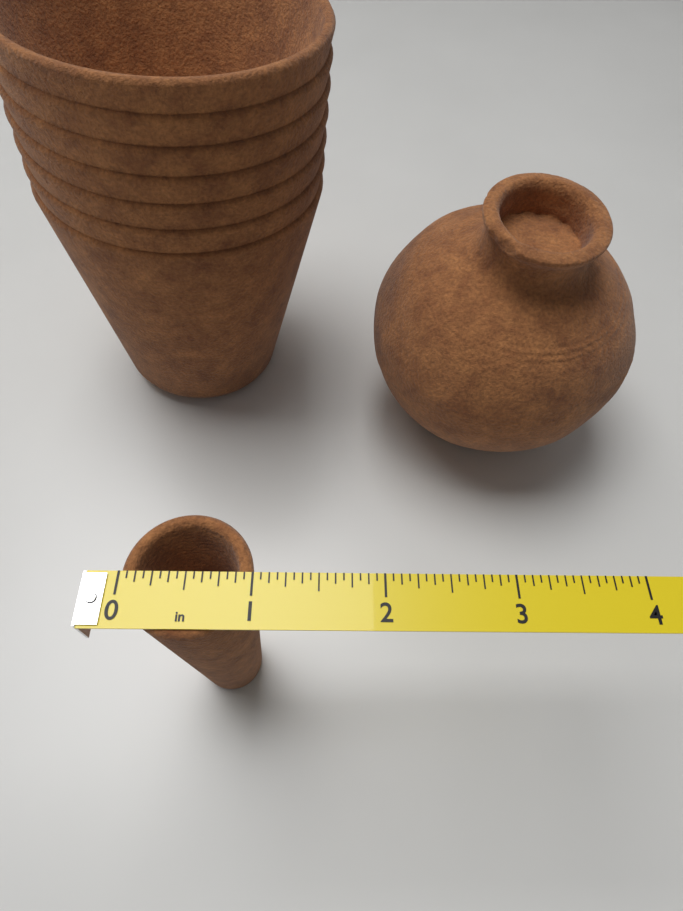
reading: 1.0000 in
